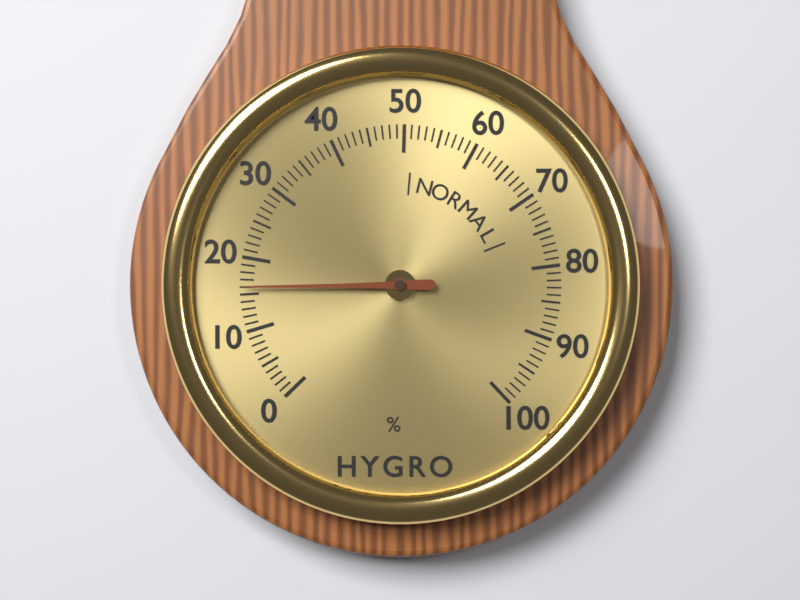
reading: 16 %
